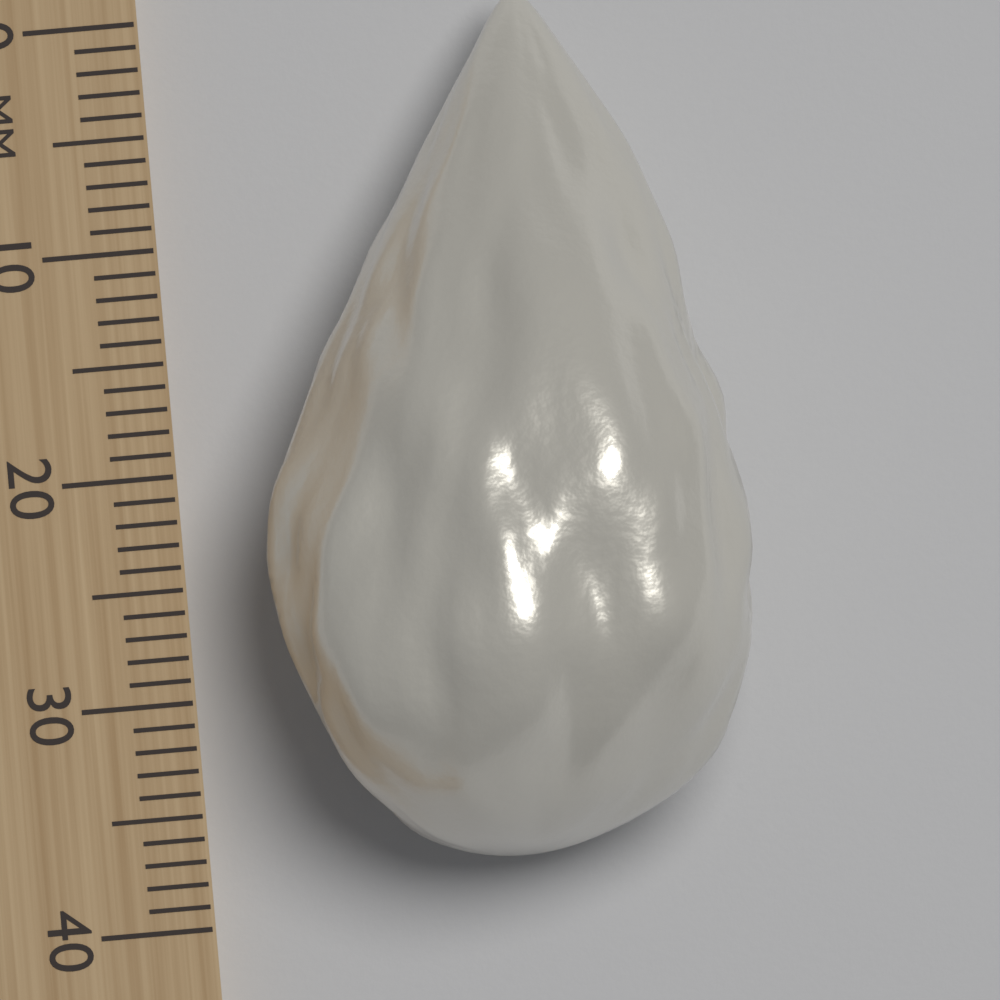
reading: 38 mm
